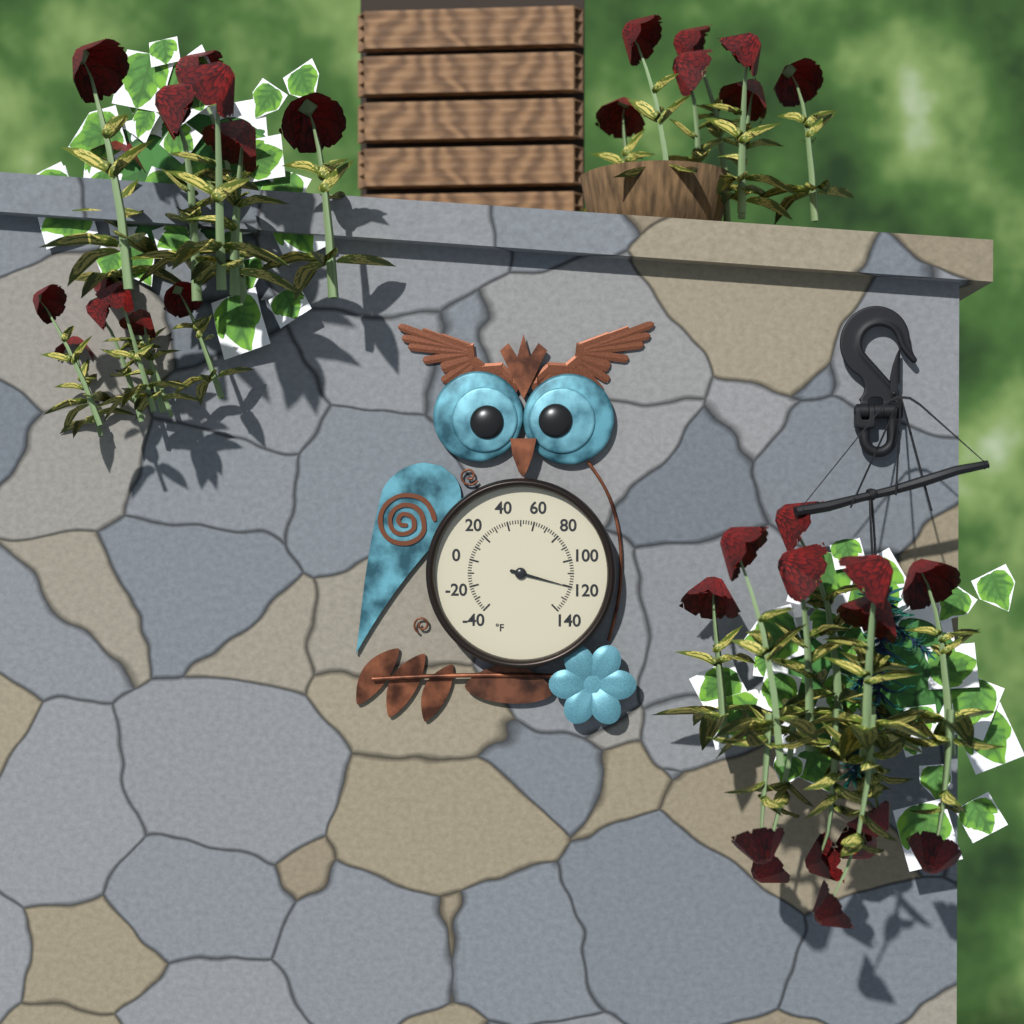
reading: 120 °F
